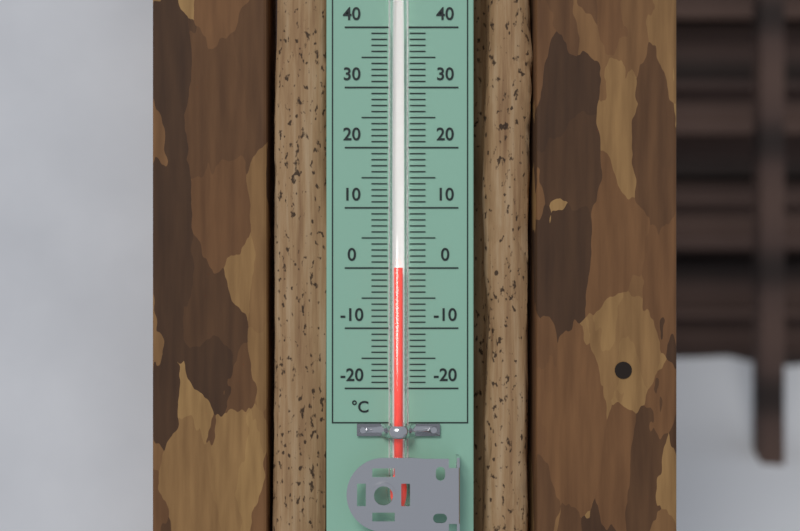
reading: 0 °C
